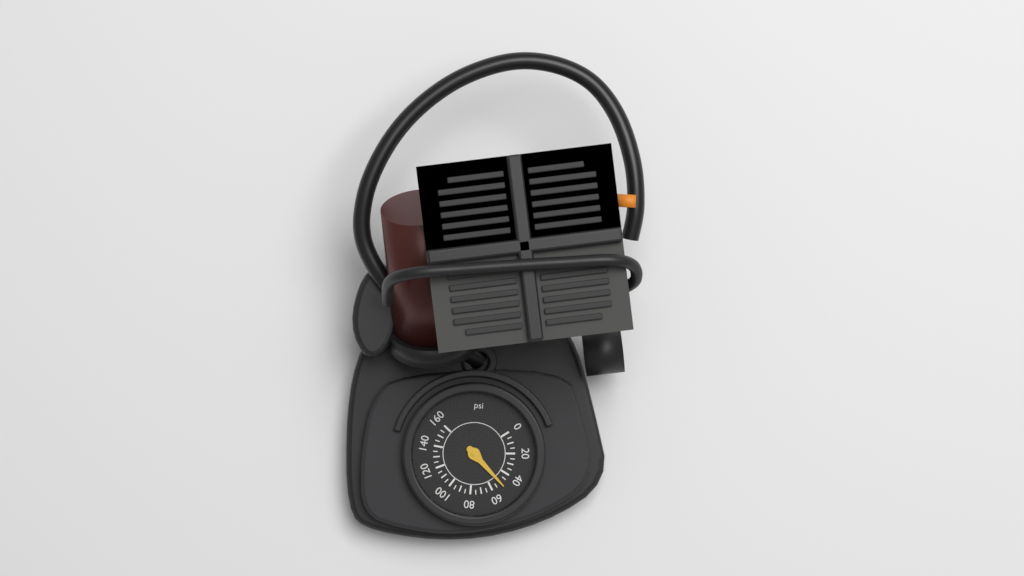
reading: 50 psi
